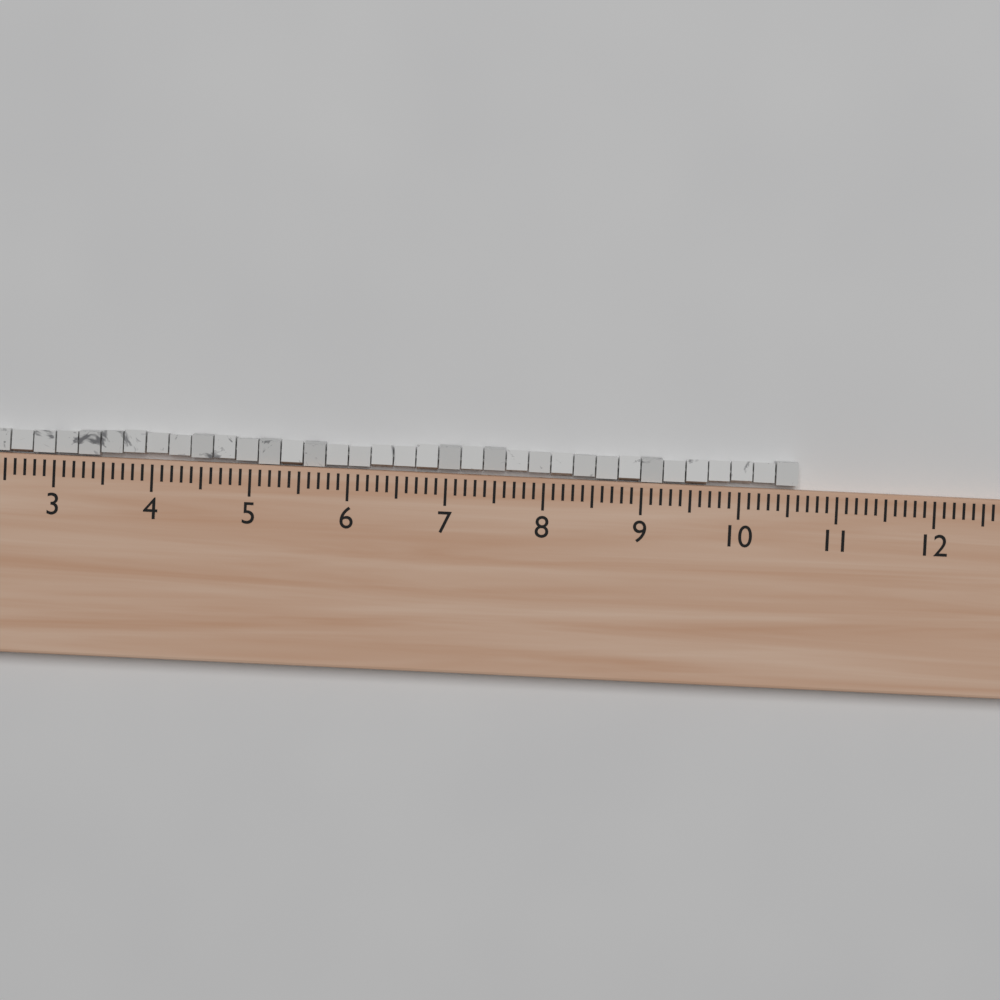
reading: 10.6 (no unit)
